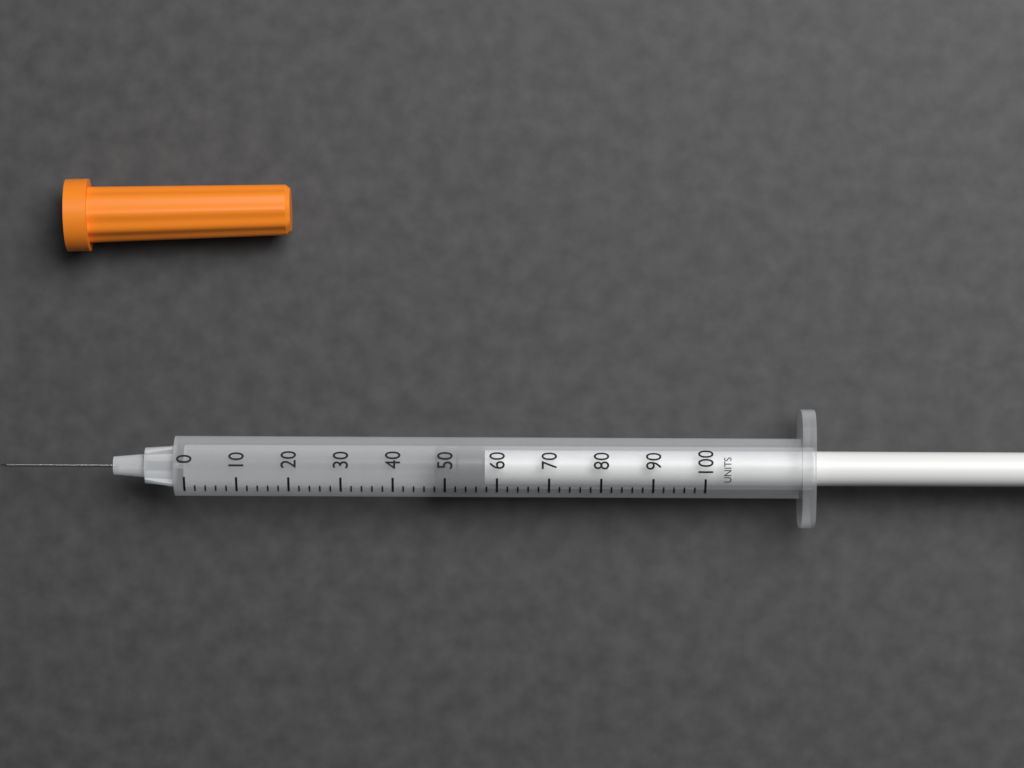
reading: 48 units
